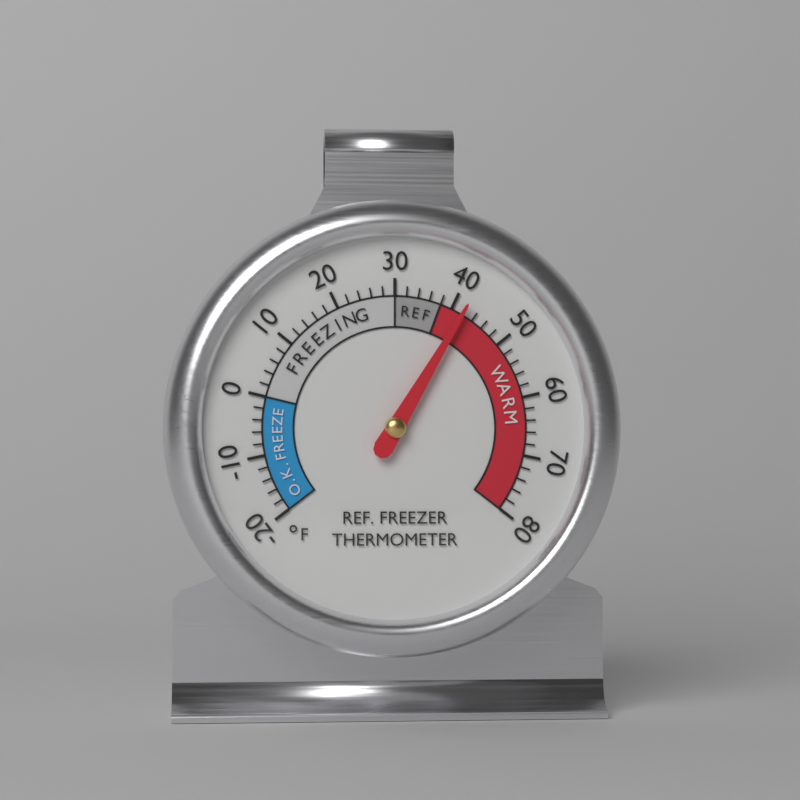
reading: 42 °F
